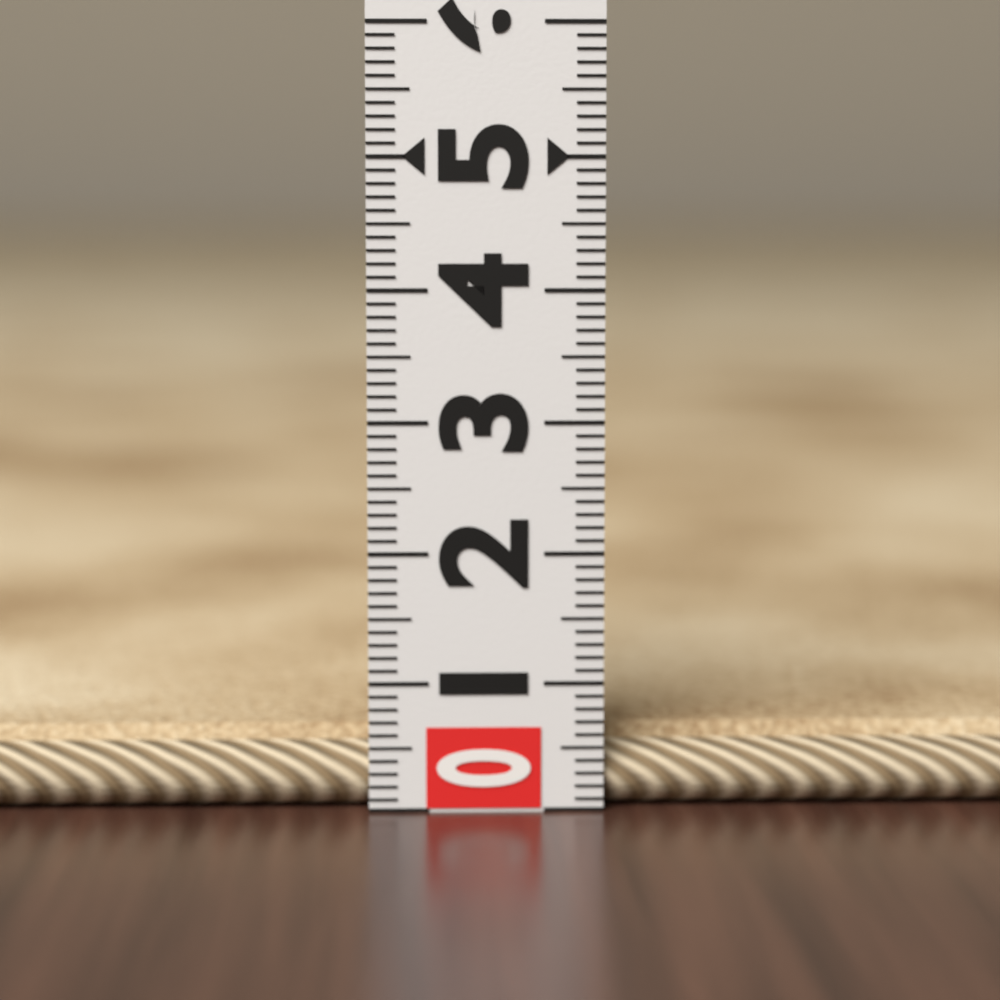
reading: 0.6 (no unit)
